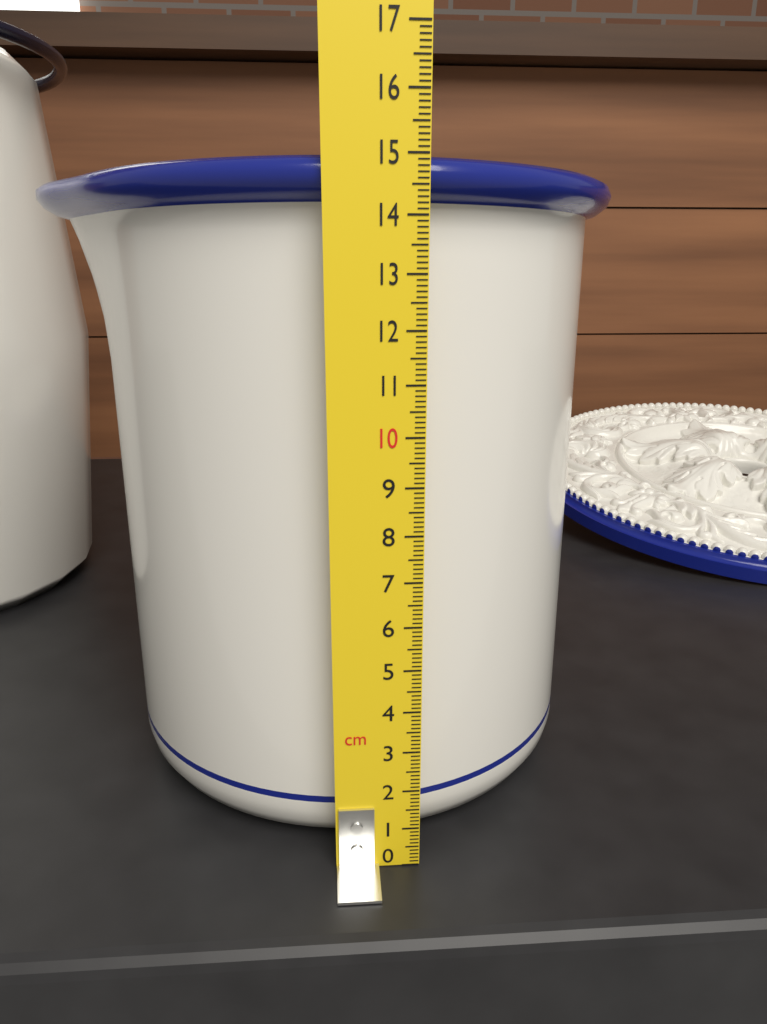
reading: 15.0 cm
